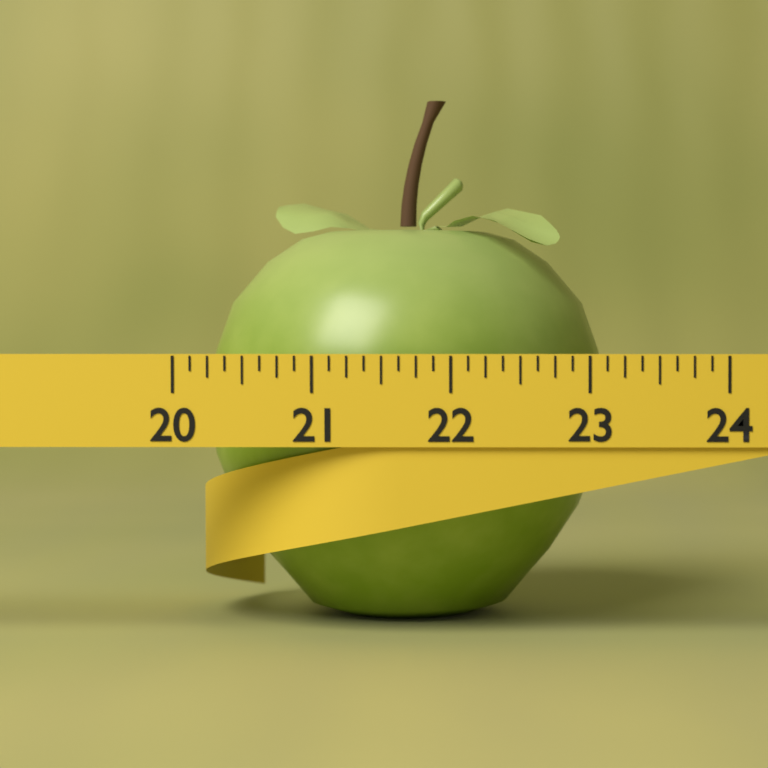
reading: 23.125 (no unit)
